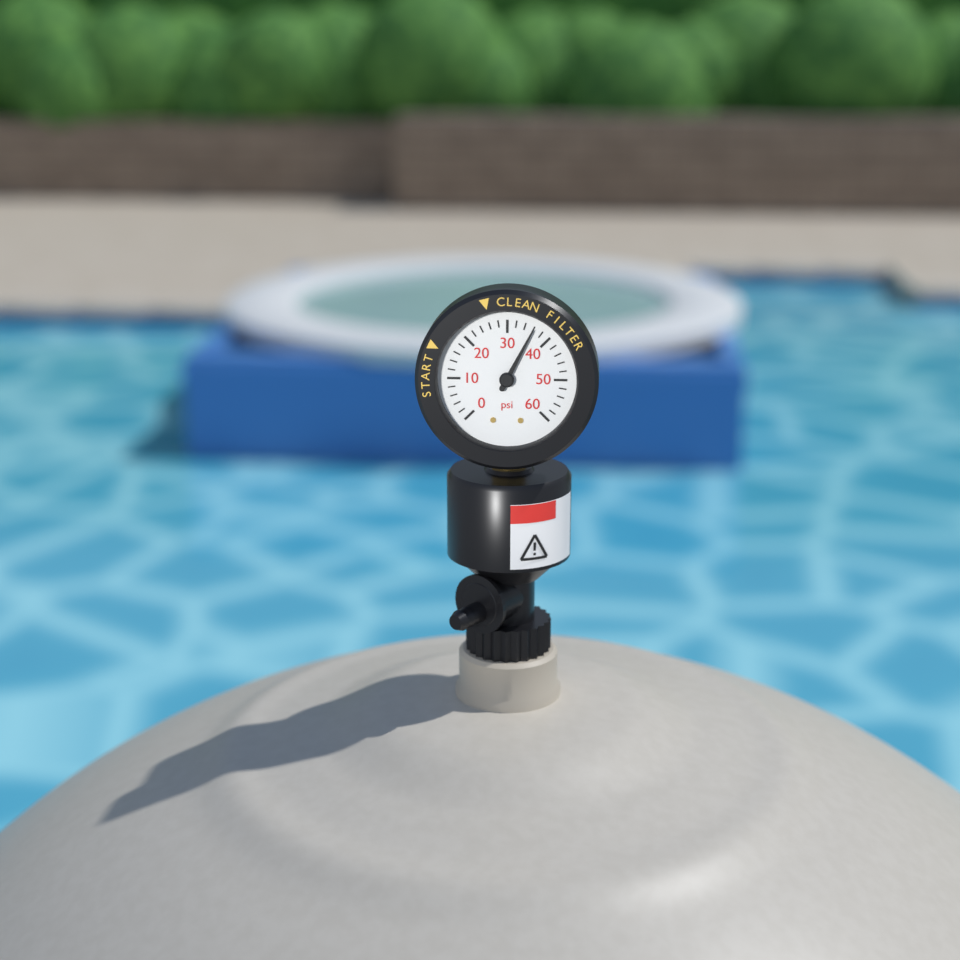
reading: 36 psi
